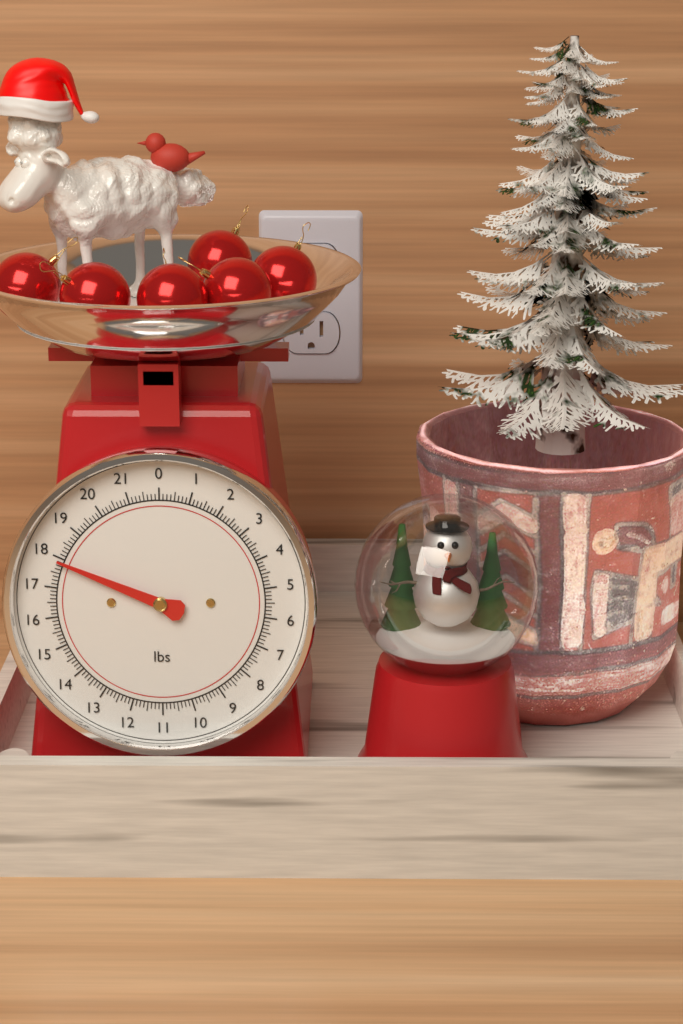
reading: 17.875 lbs
